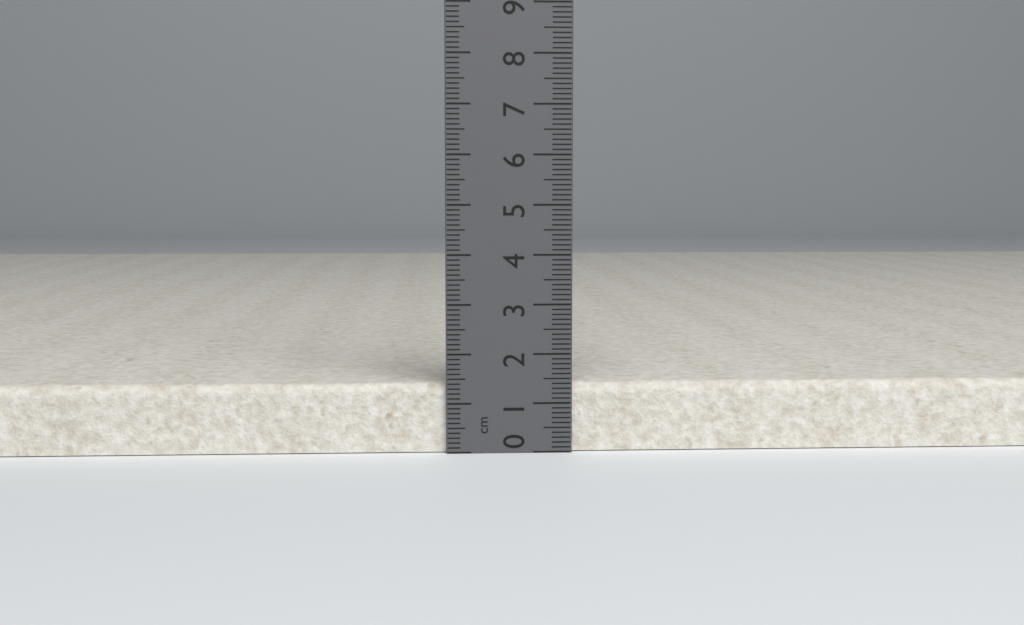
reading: 1.4 cm
